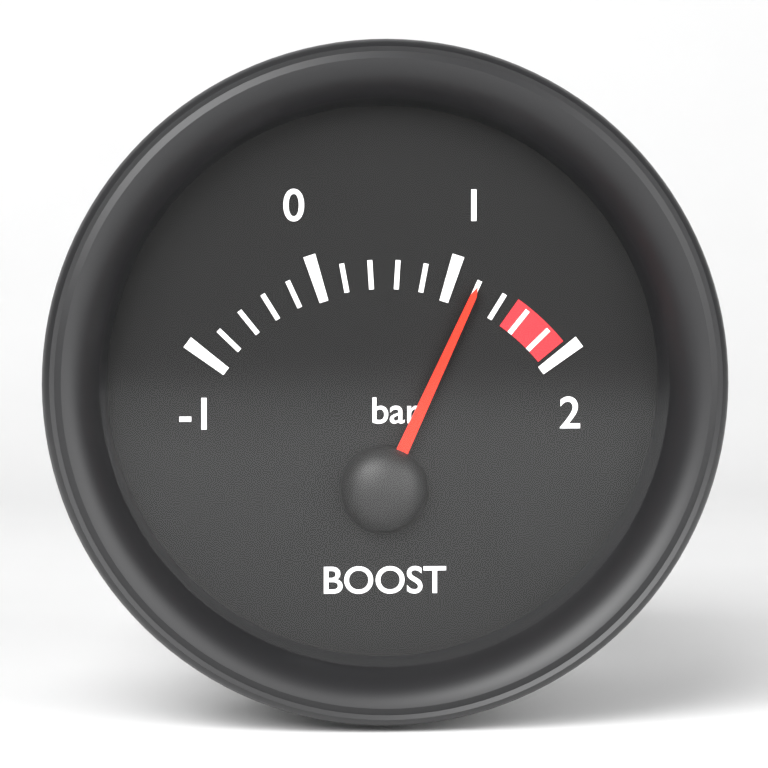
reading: 1.2 bar
